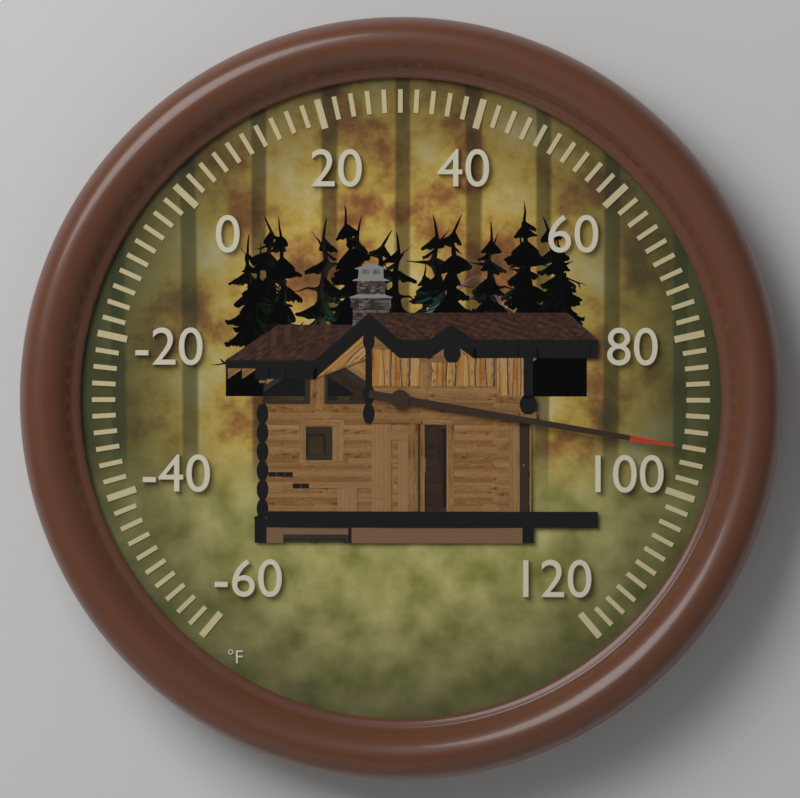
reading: 94 °F
